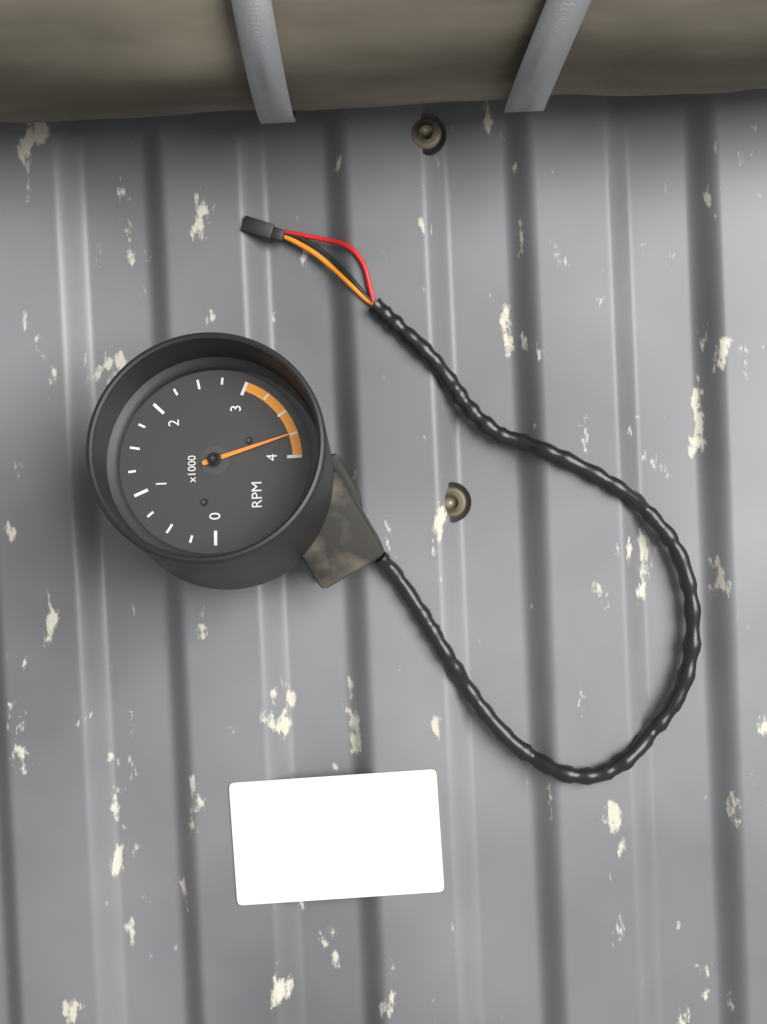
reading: 3.75 x1000 RPM
